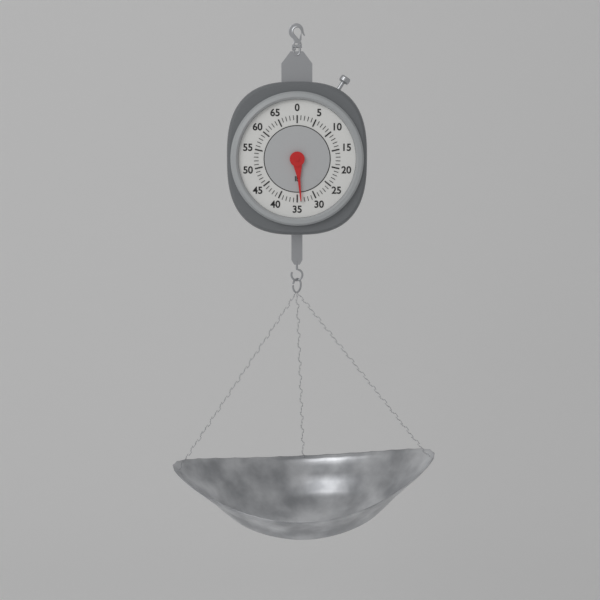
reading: 34 lb
